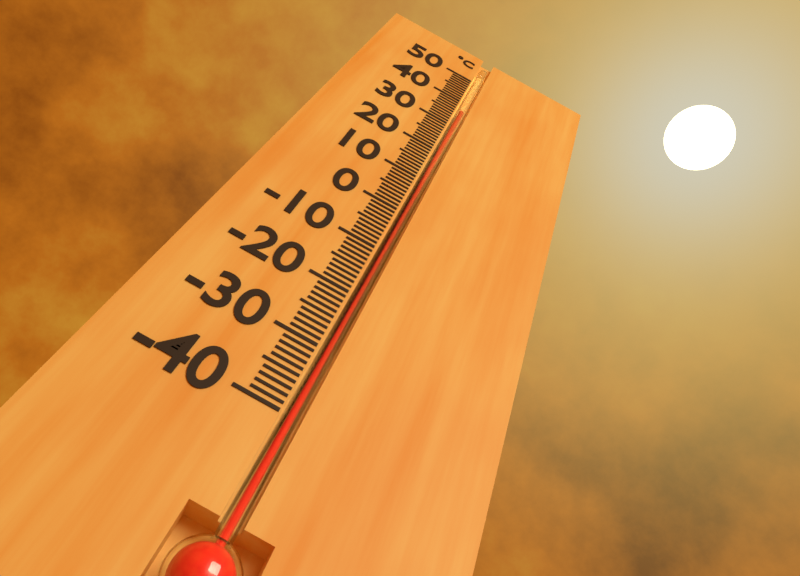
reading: 36 °C
